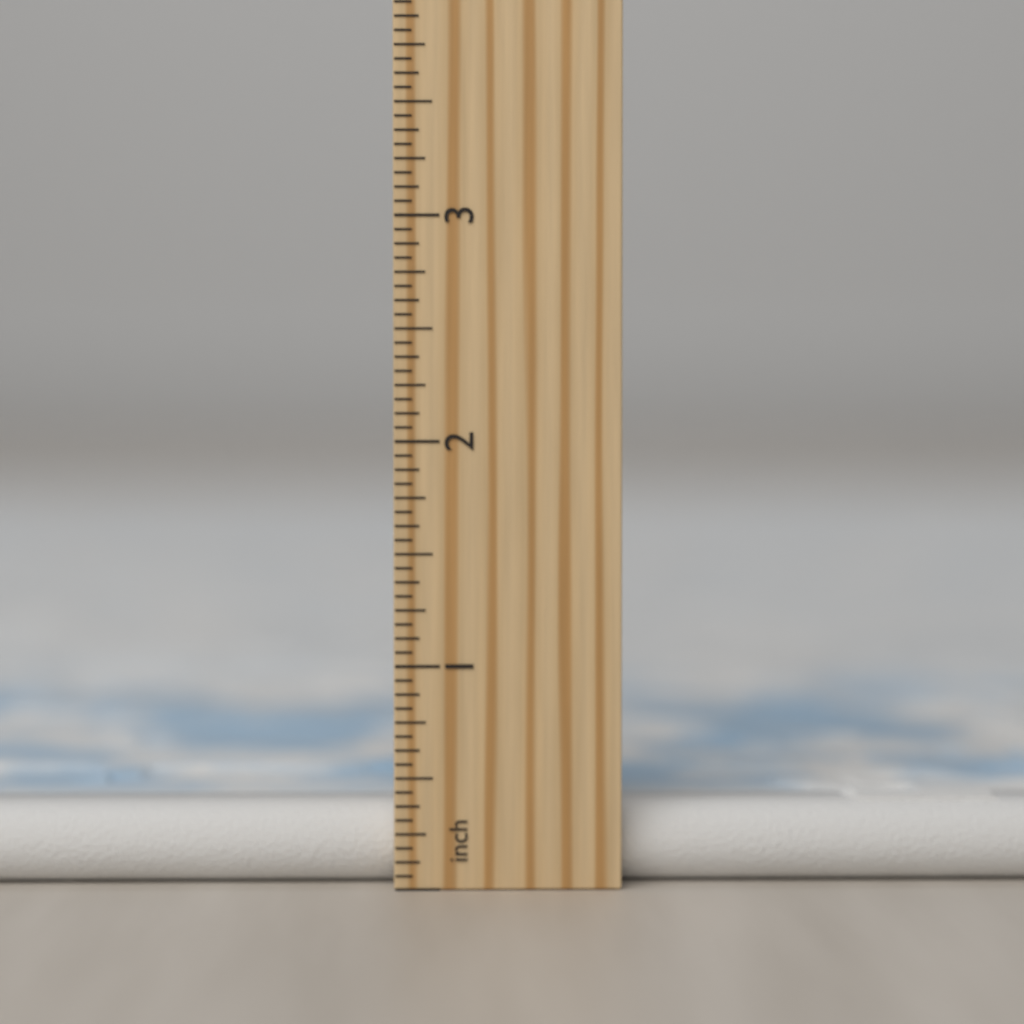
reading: 0.3750 inch
